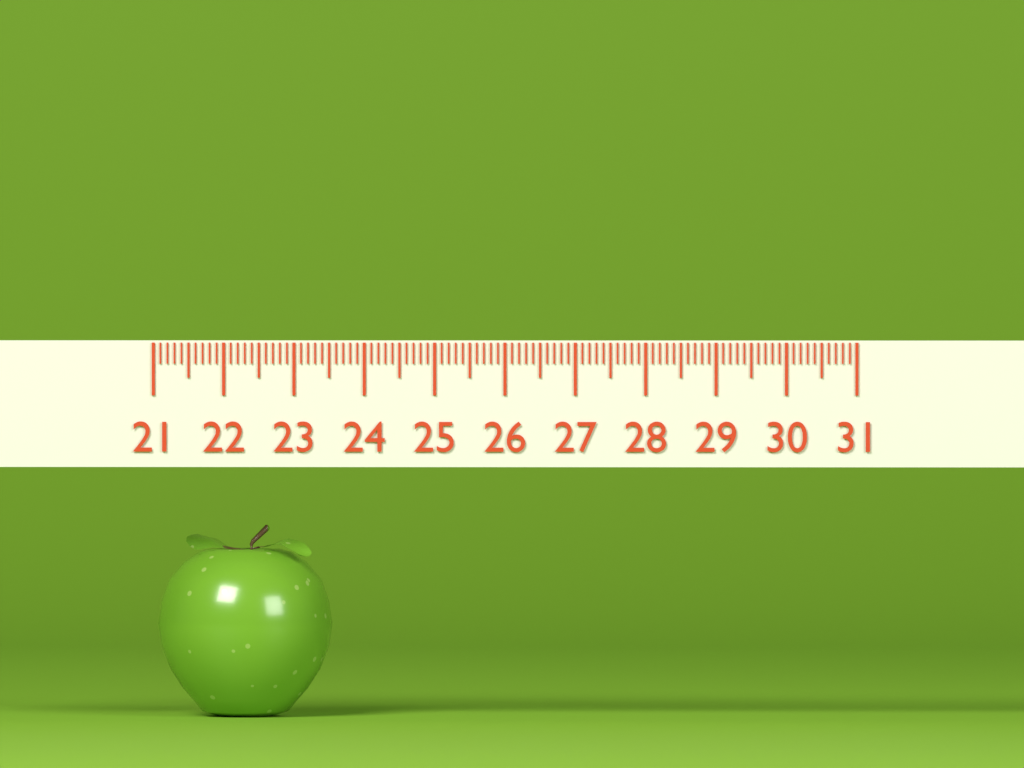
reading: 23.5 (no unit)
